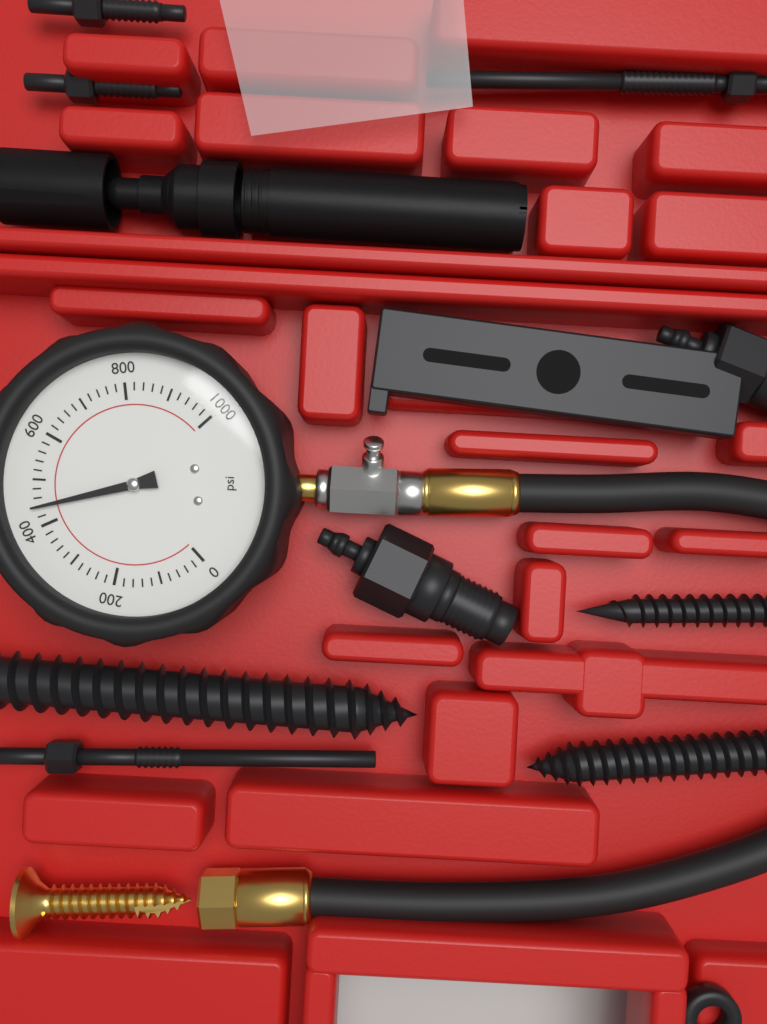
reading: 440 psi
